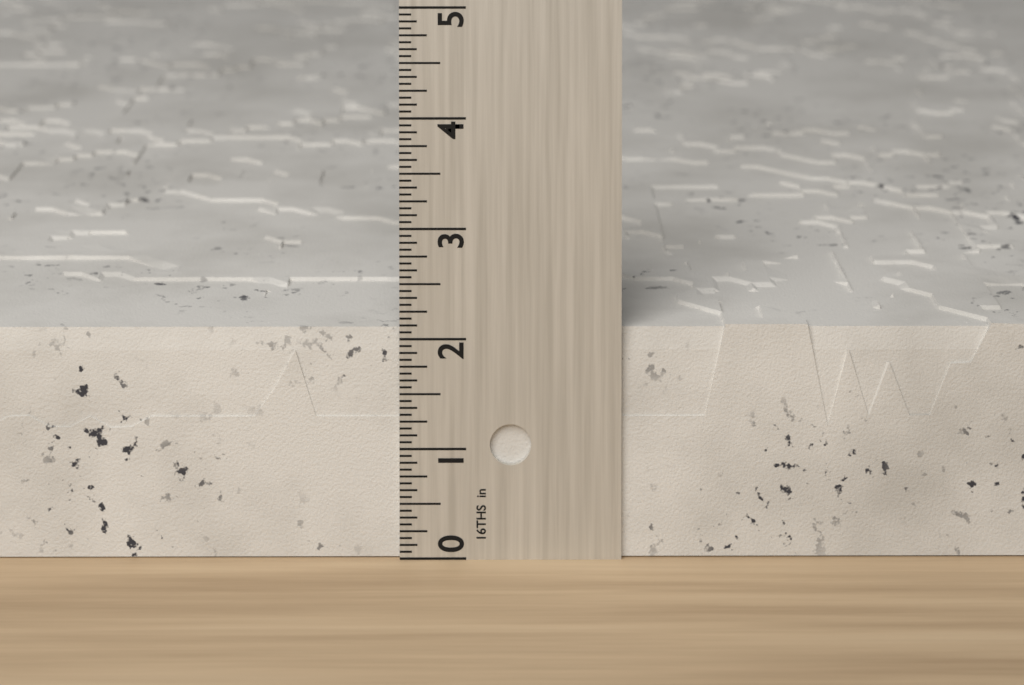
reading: 2.1250 in
